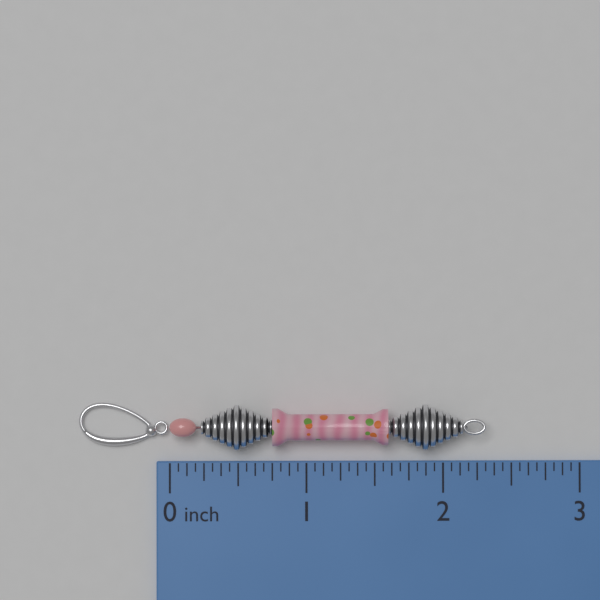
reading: 2.3125 inch
